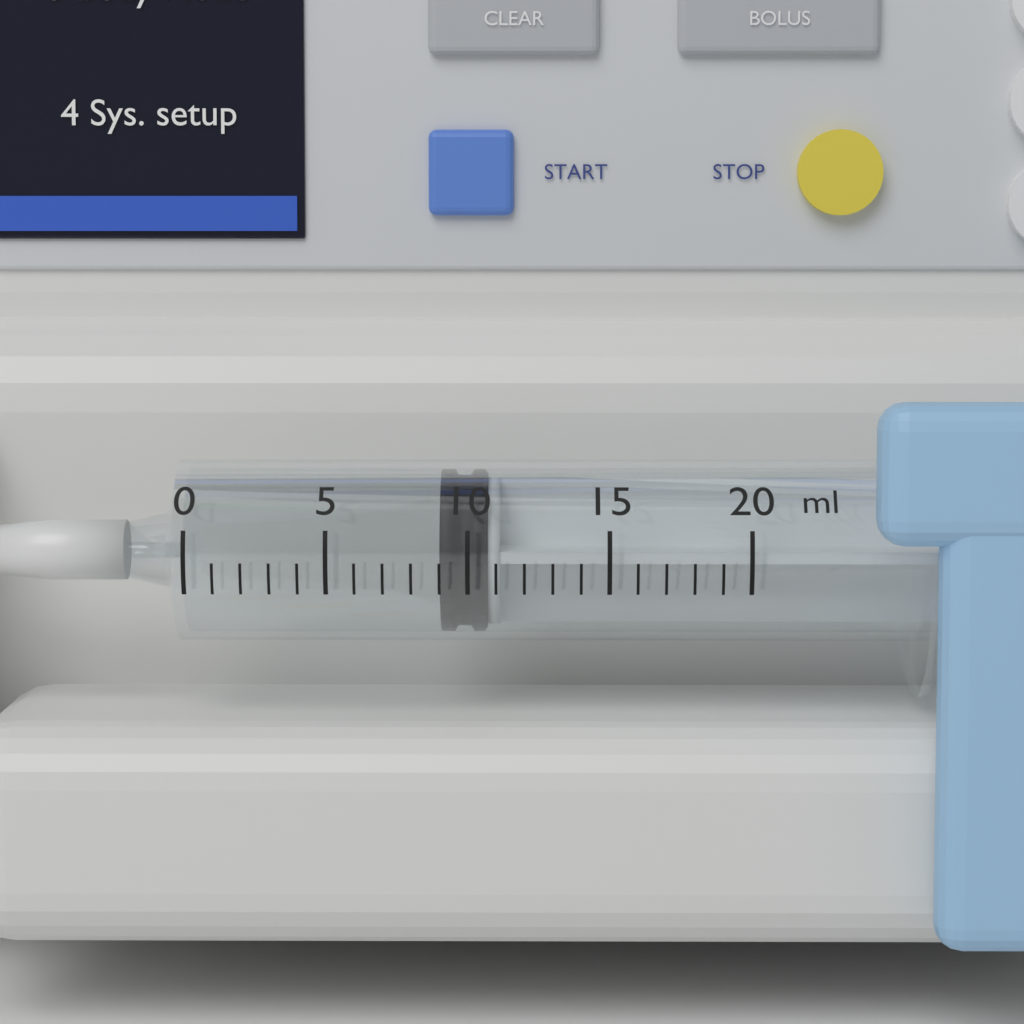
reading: 9 ml
